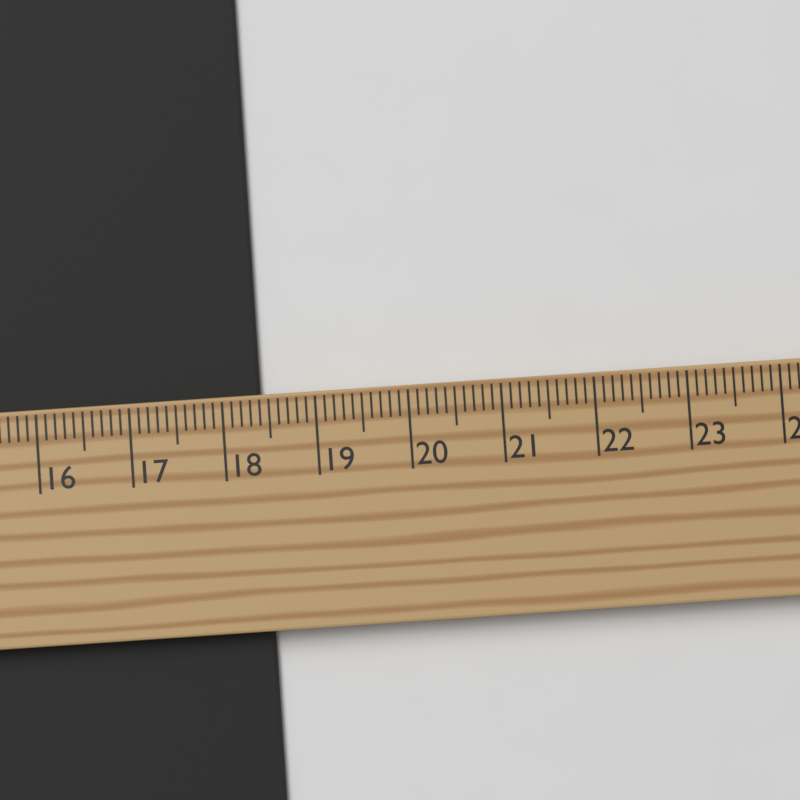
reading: 18.4 cm
